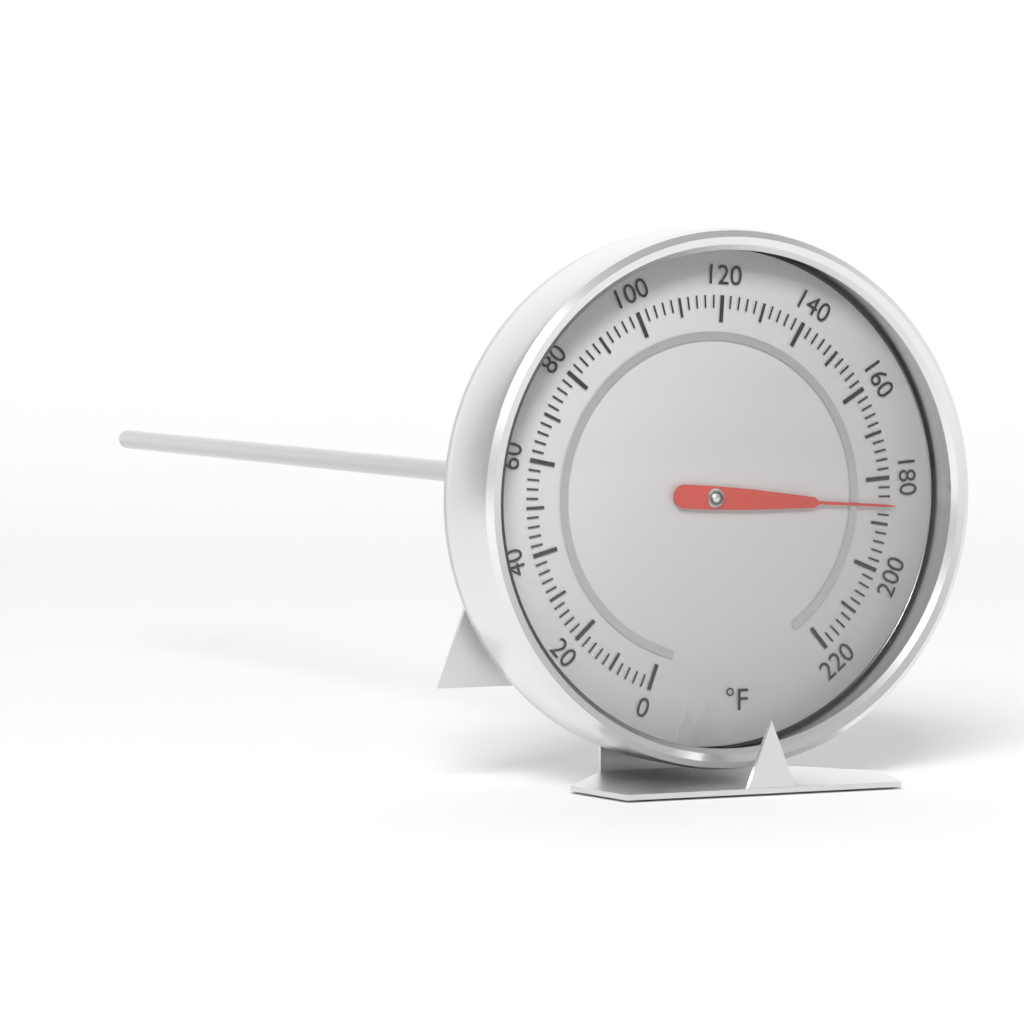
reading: 186 °F
